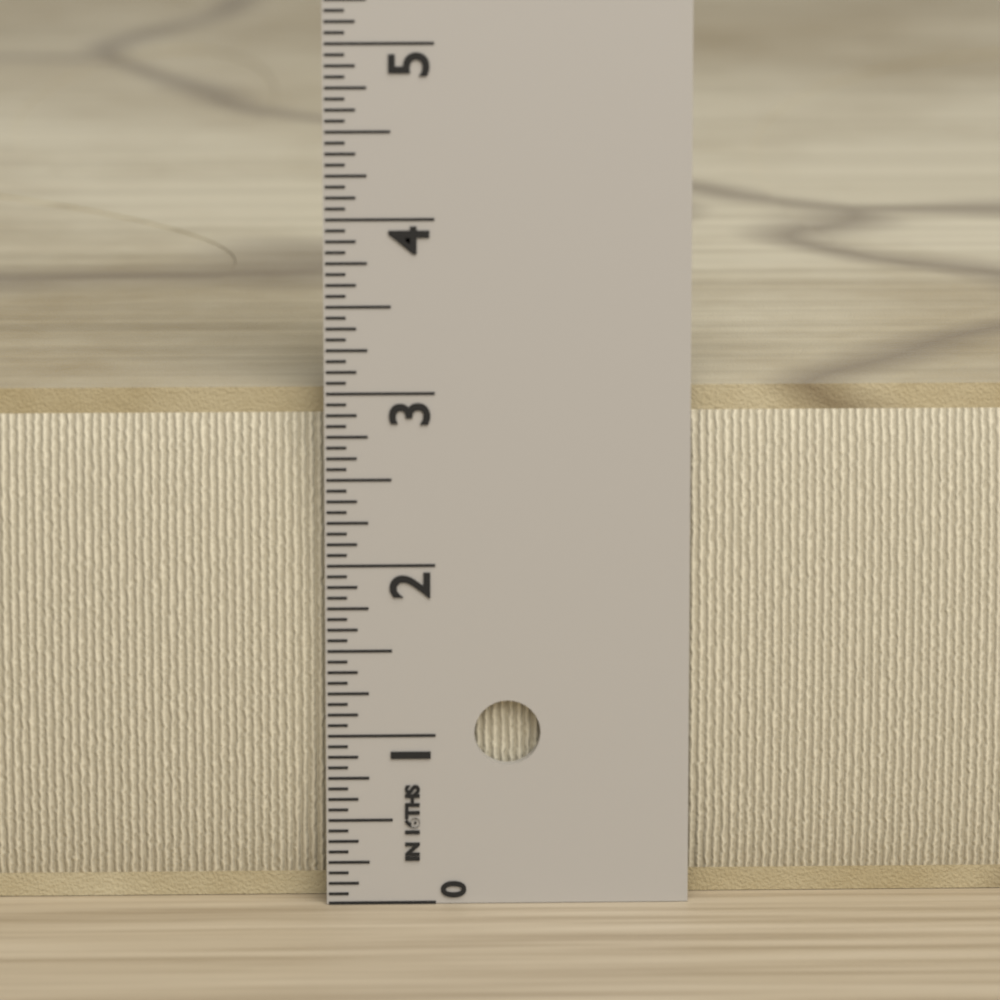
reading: 3.0000 in
